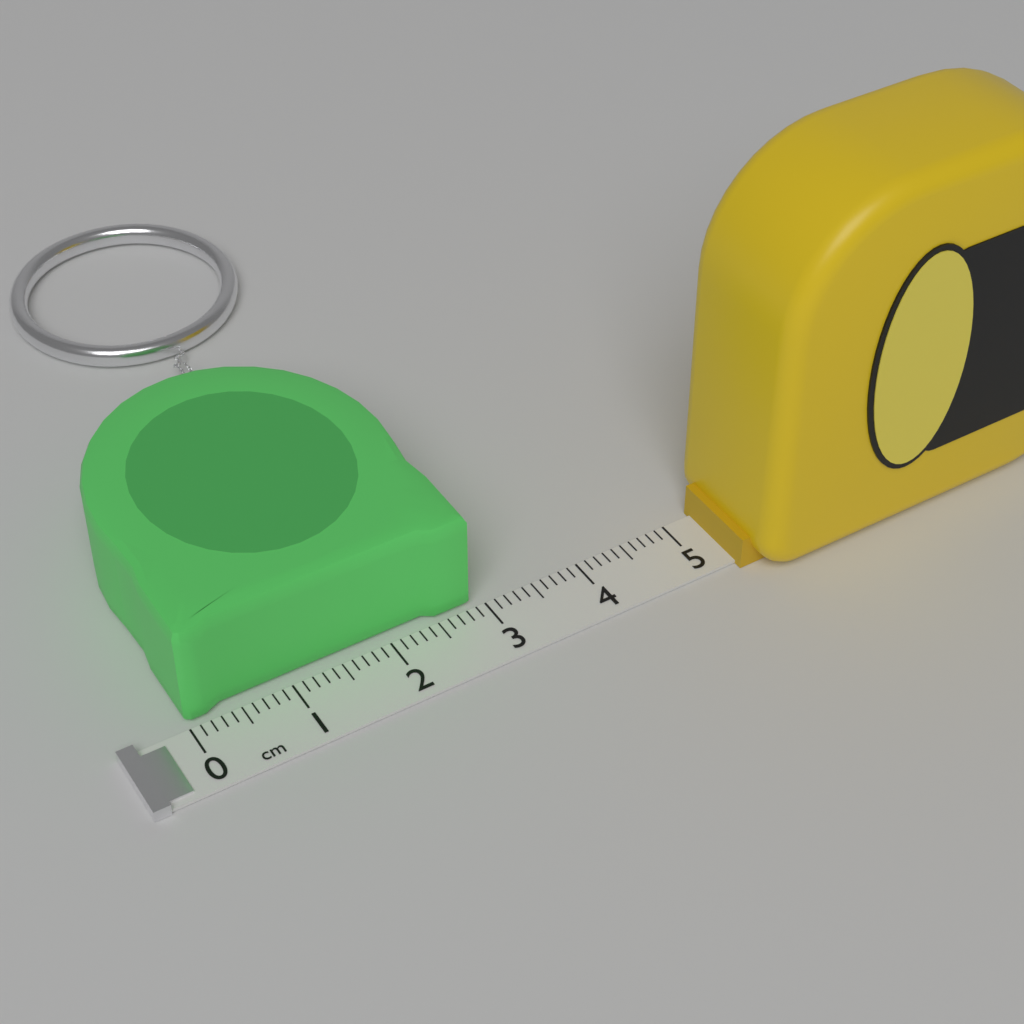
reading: 2.9 cm
